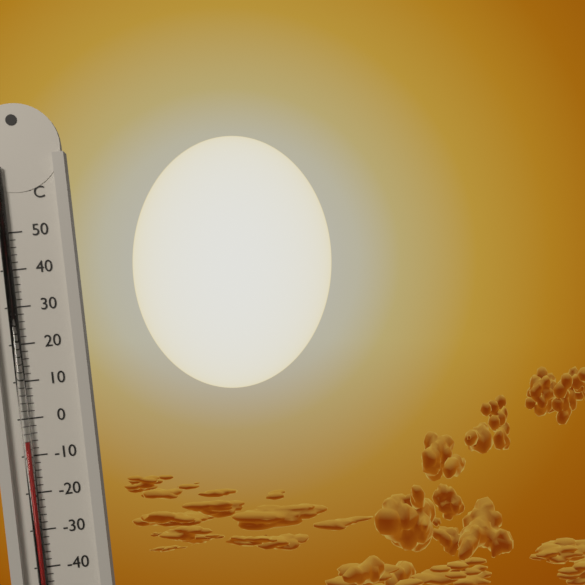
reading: -6 °C
